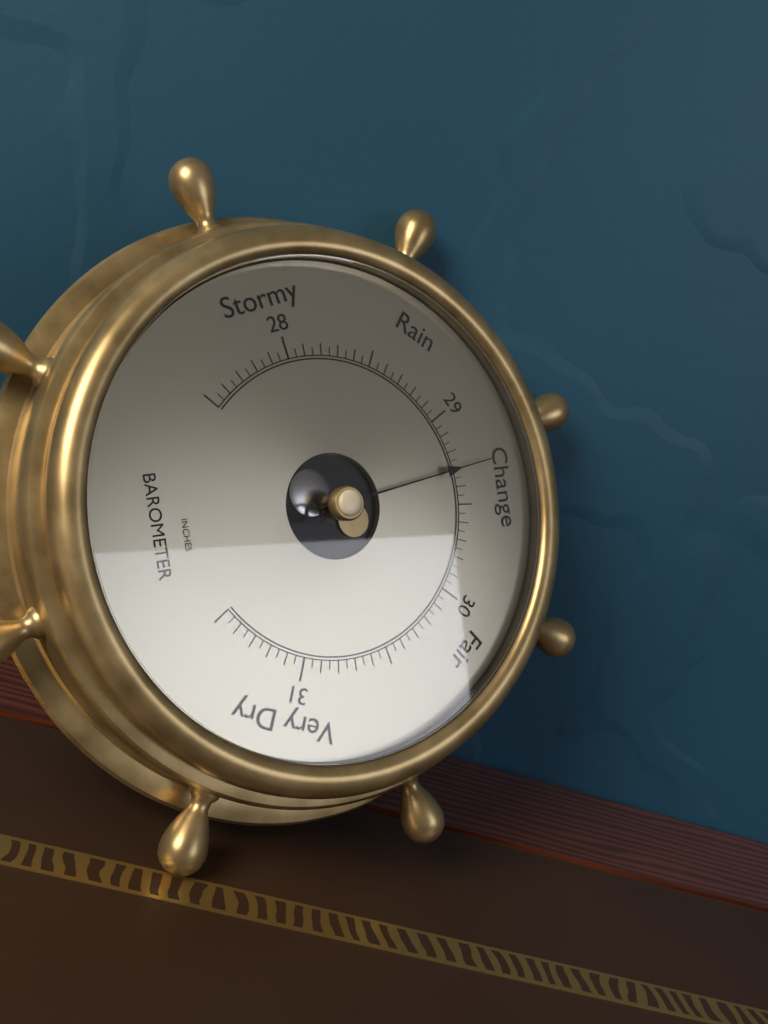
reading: 29.30 inHg
